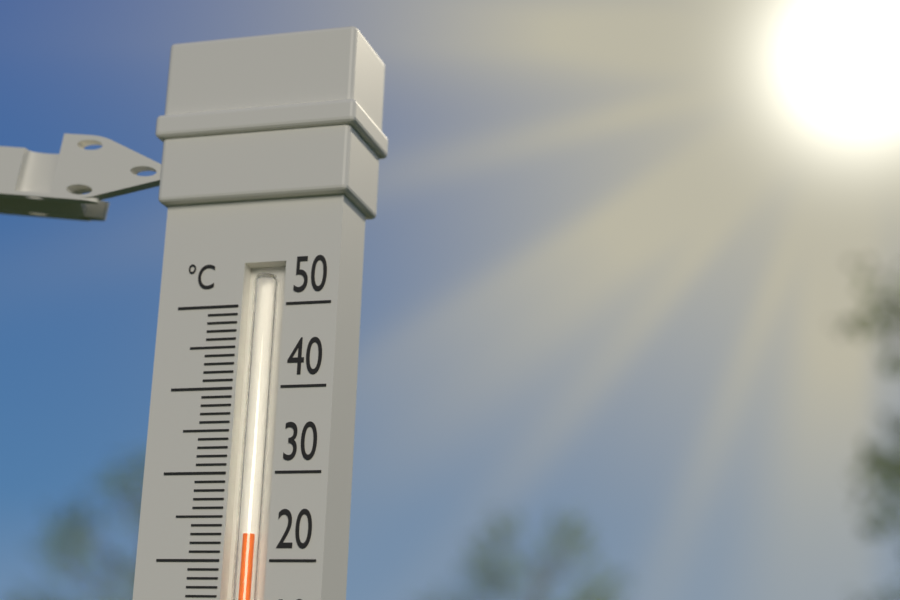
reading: 23 °C
